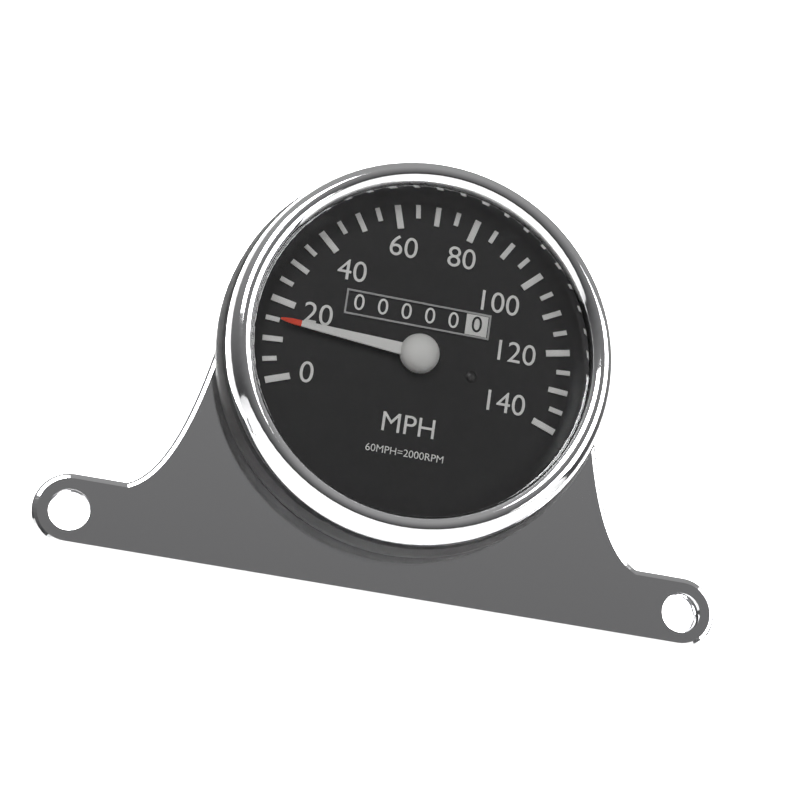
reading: 15 MPH
